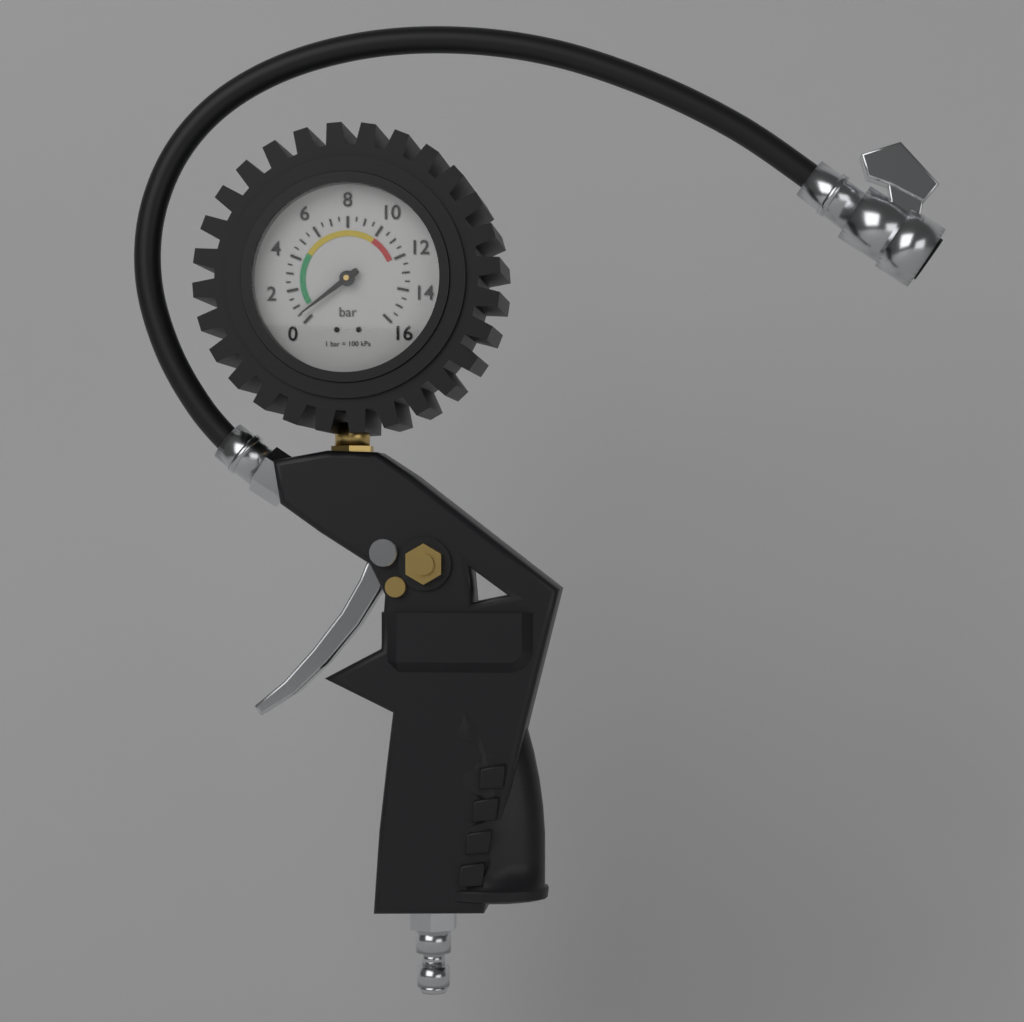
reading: 0.5 bar
